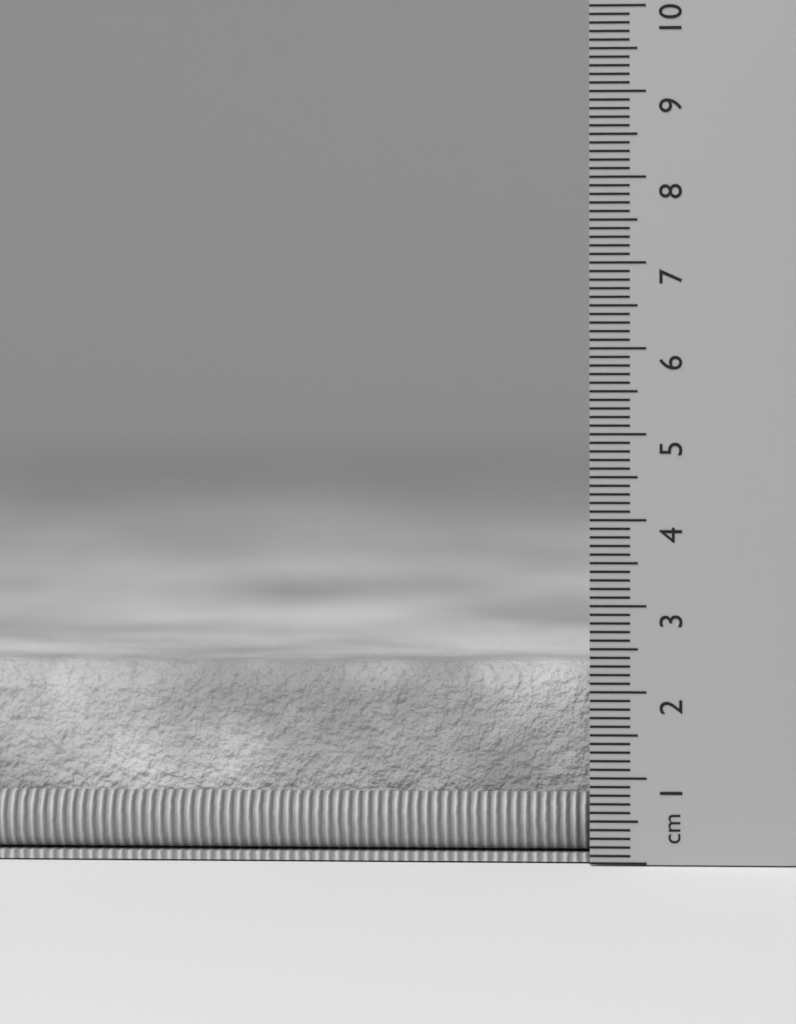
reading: 2.3 cm
